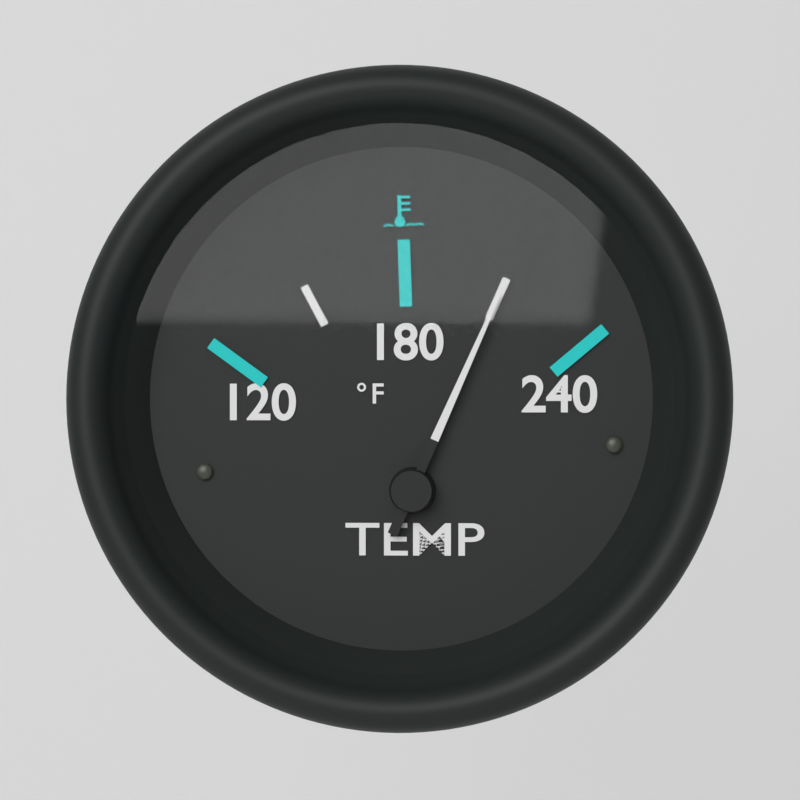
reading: 210 °F
